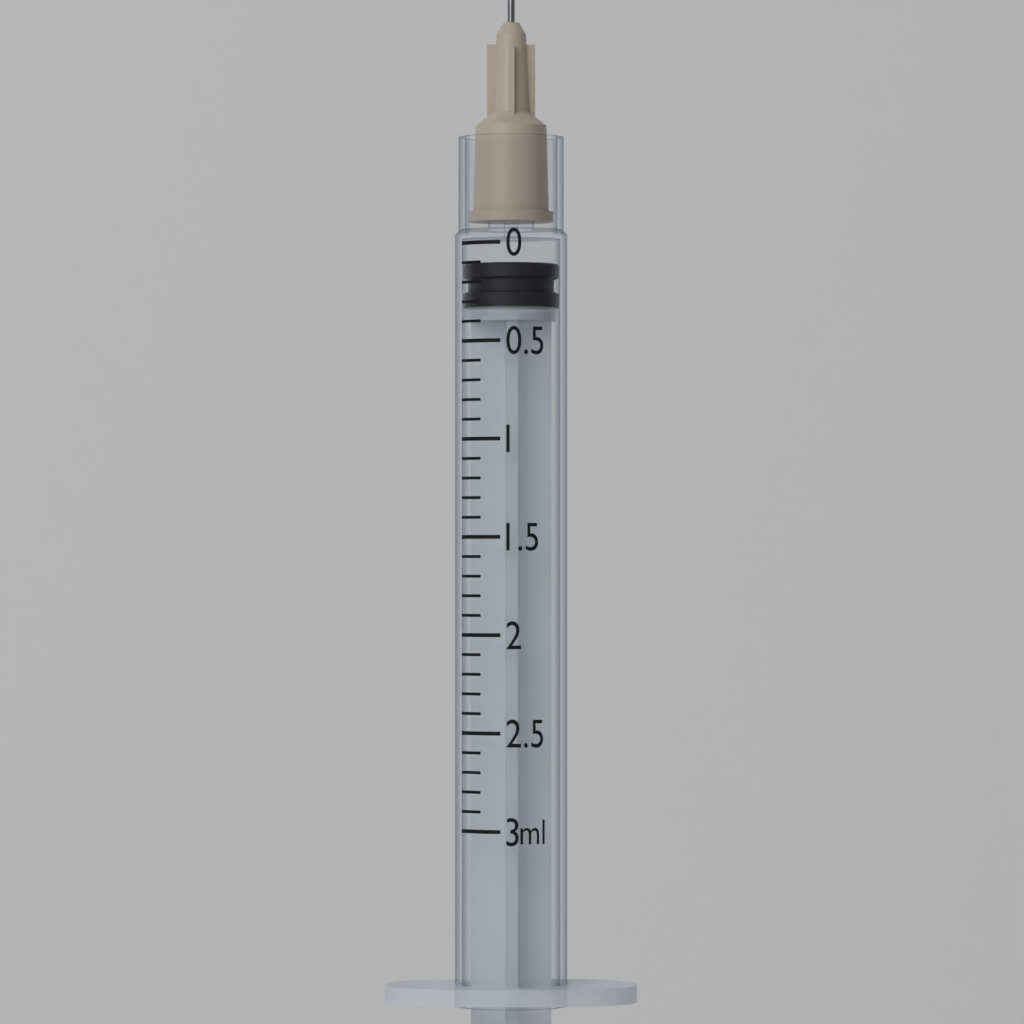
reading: 0.1 ml
